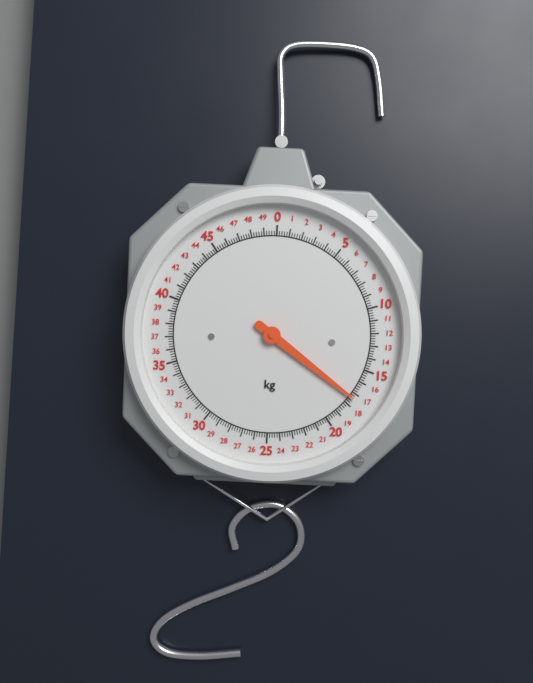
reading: 17.4 kg
